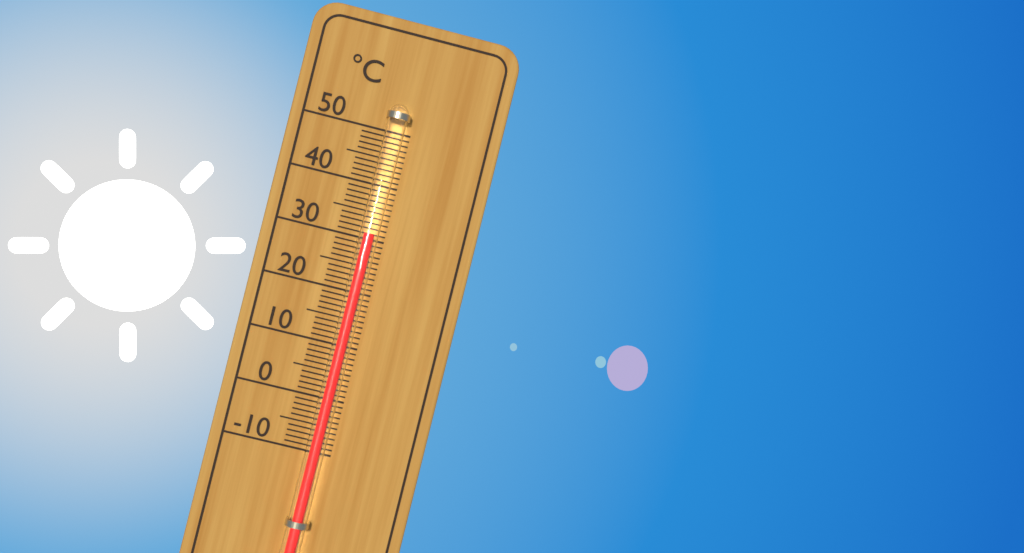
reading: 31 °C
